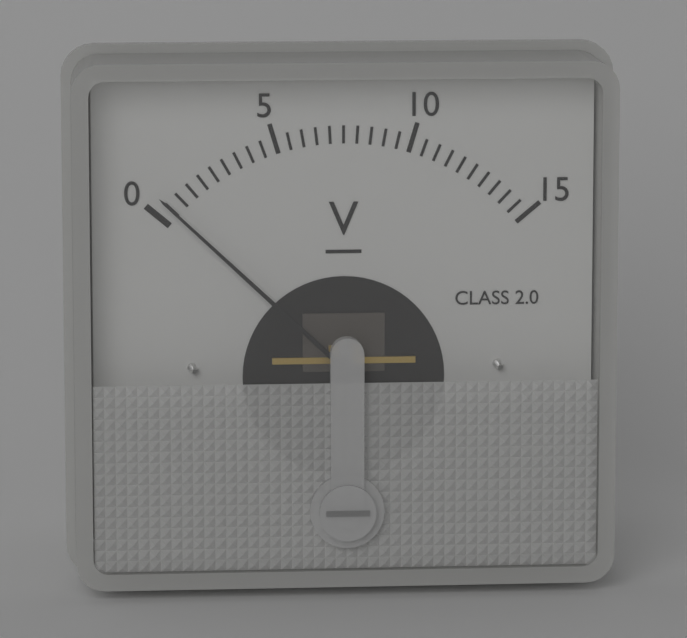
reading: 0.5 V
